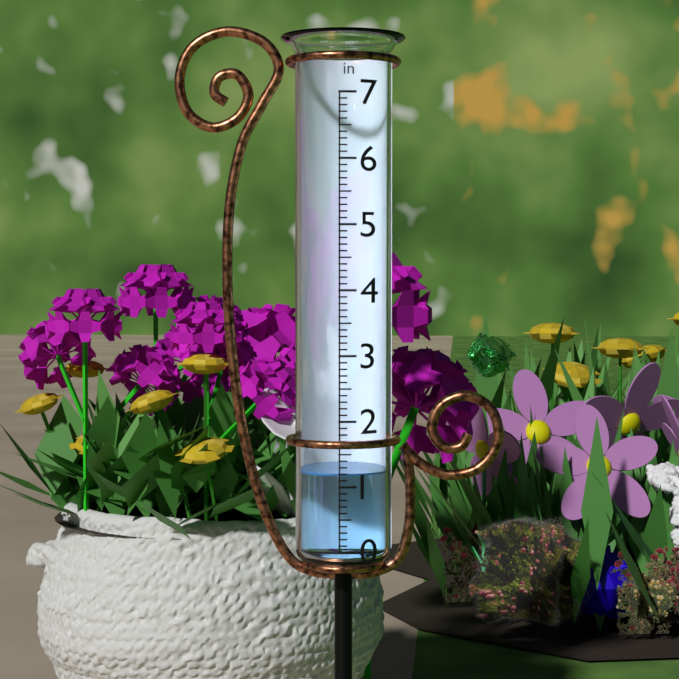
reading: 1.2 in
